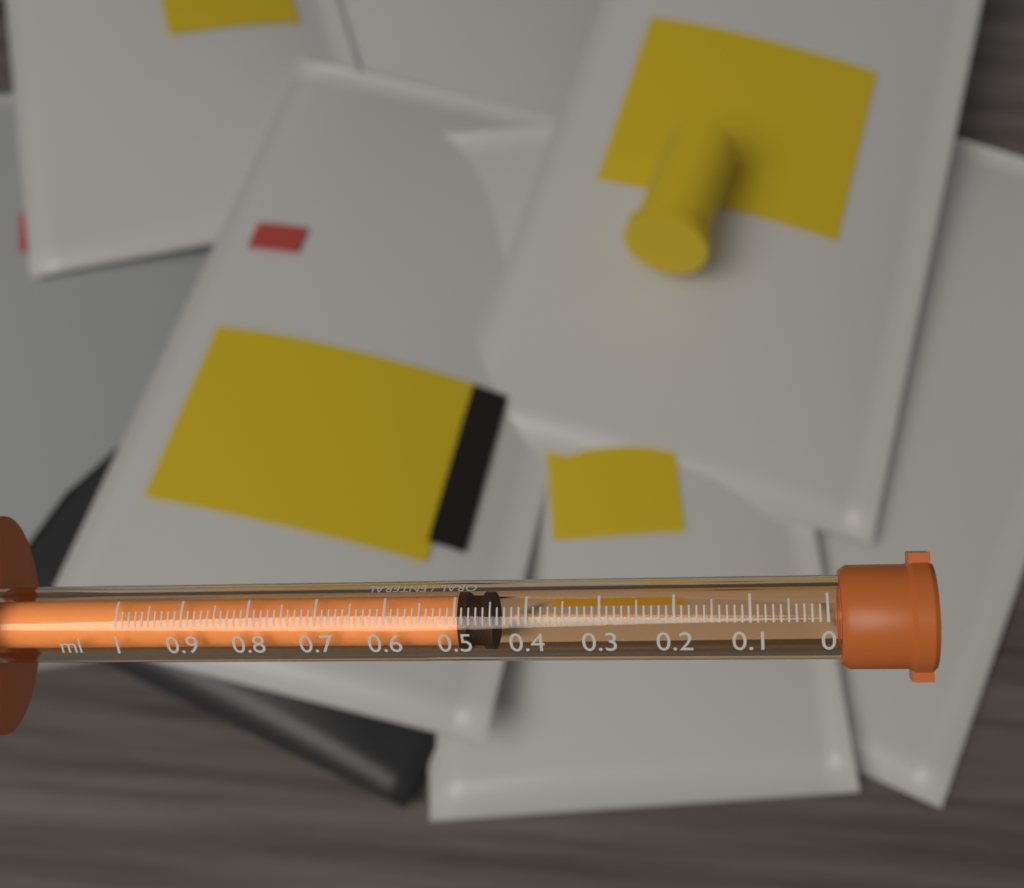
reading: 0.45 ml
